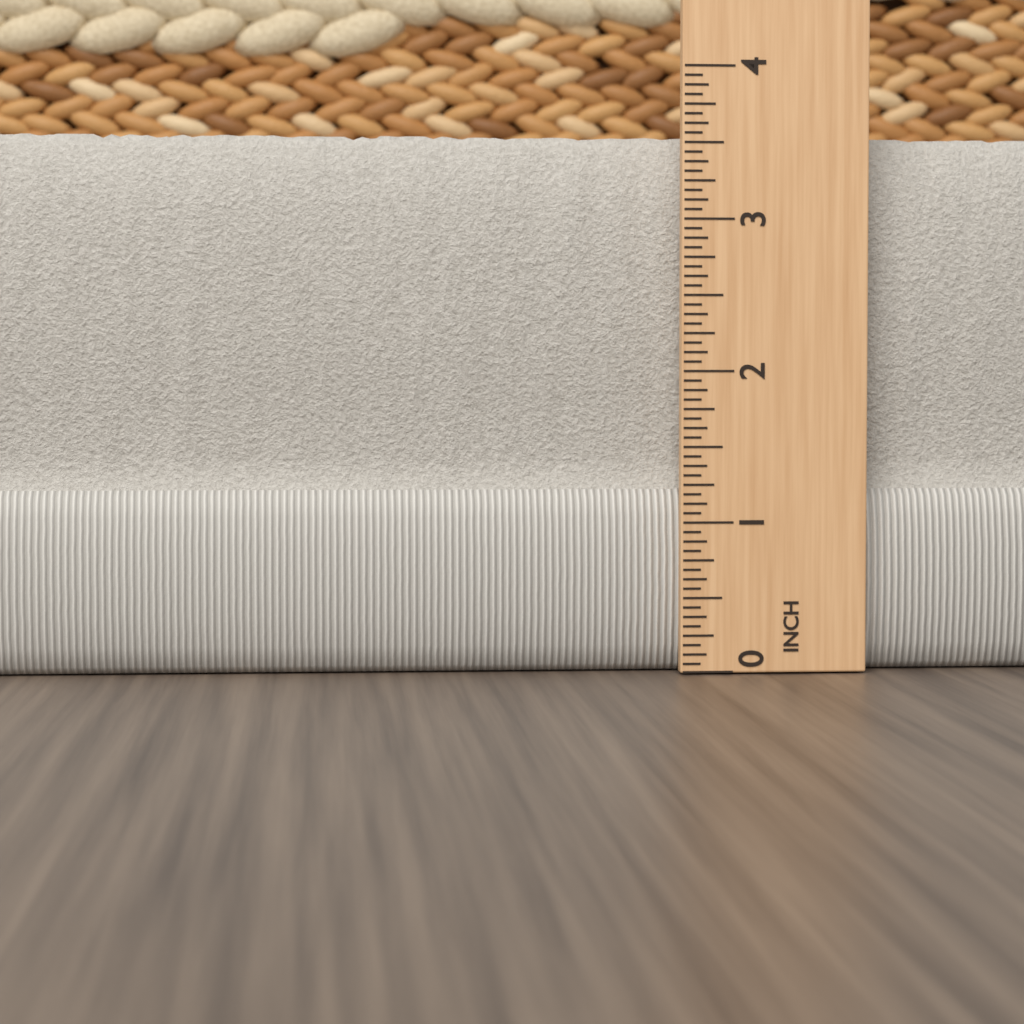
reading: 3.5625 in
